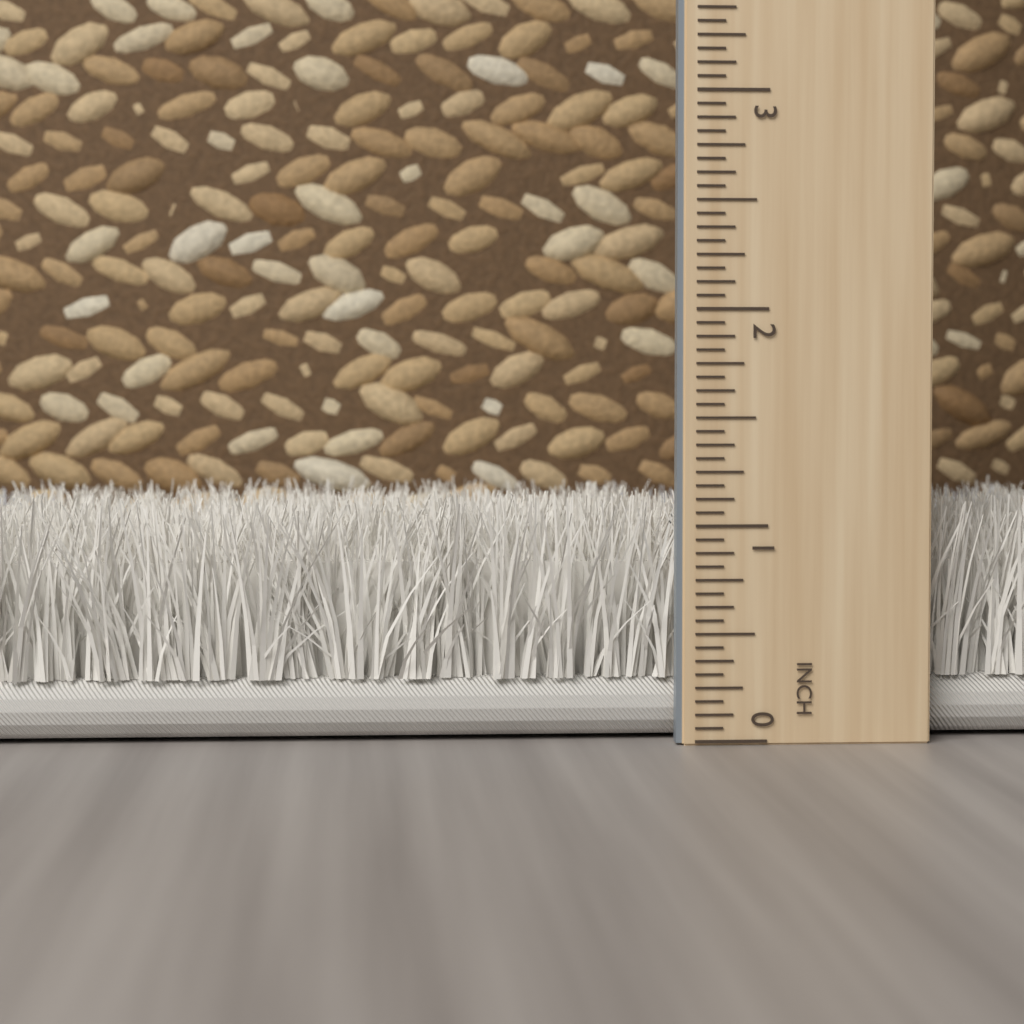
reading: 1.1250 inch
